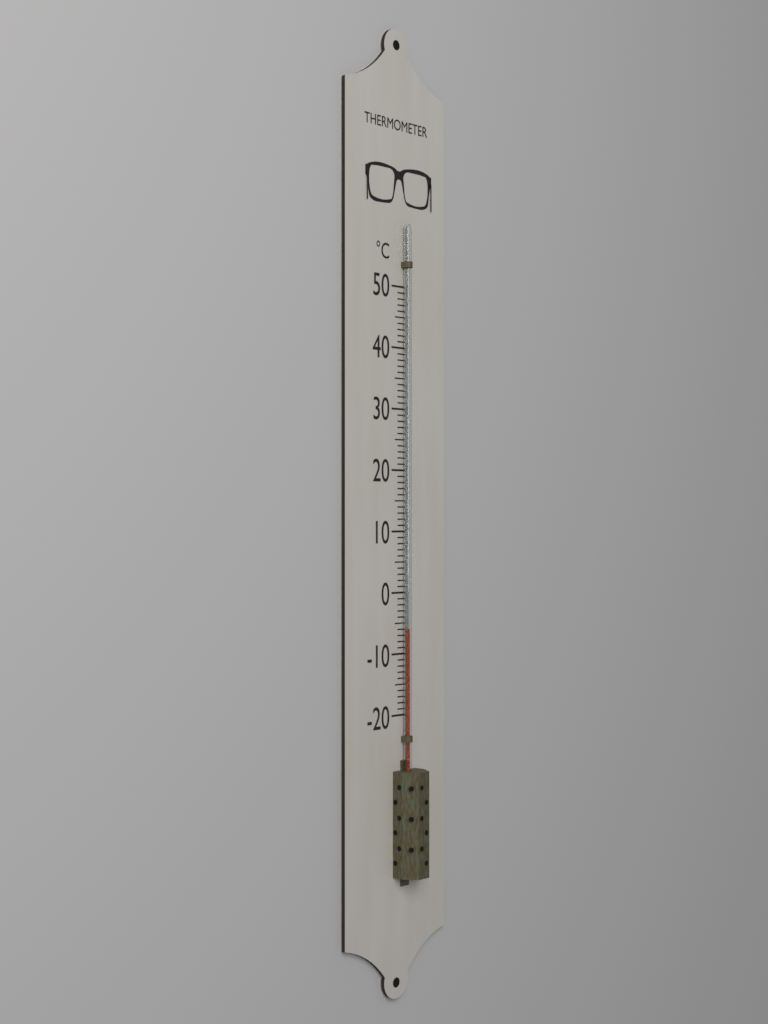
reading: -6 °C
